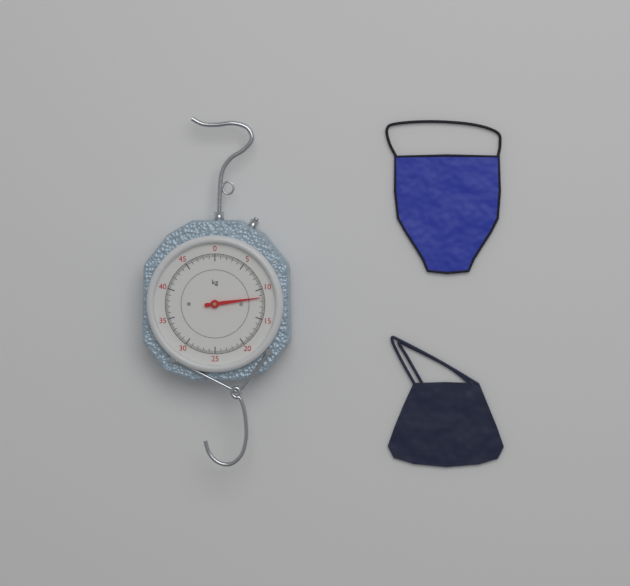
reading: 11.4 kg
